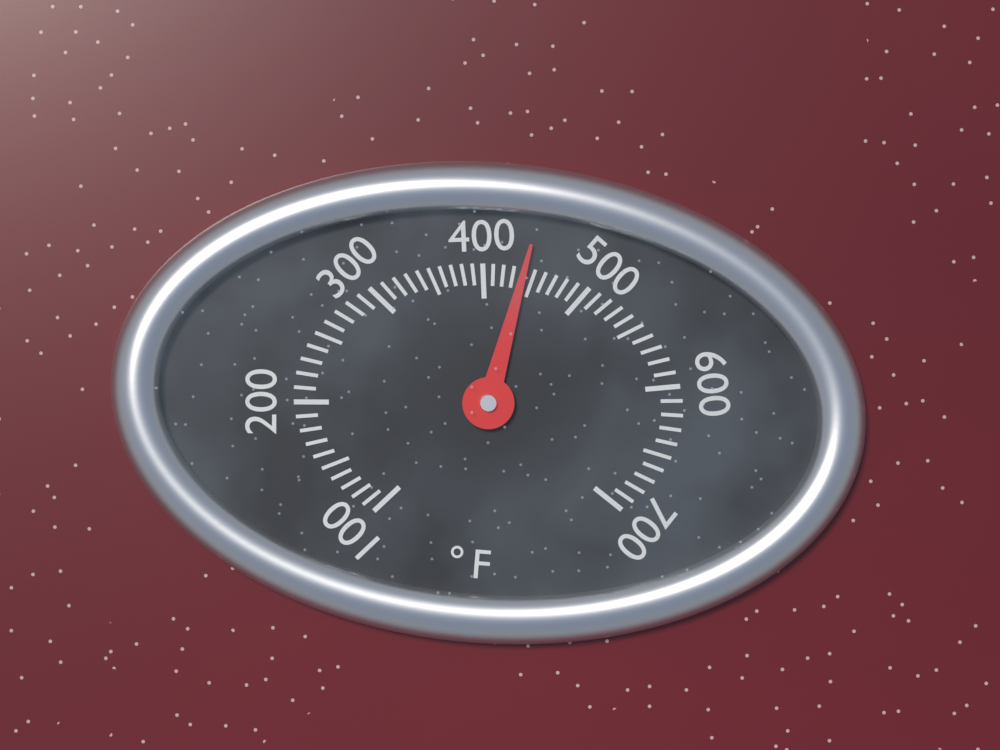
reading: 440 °F
